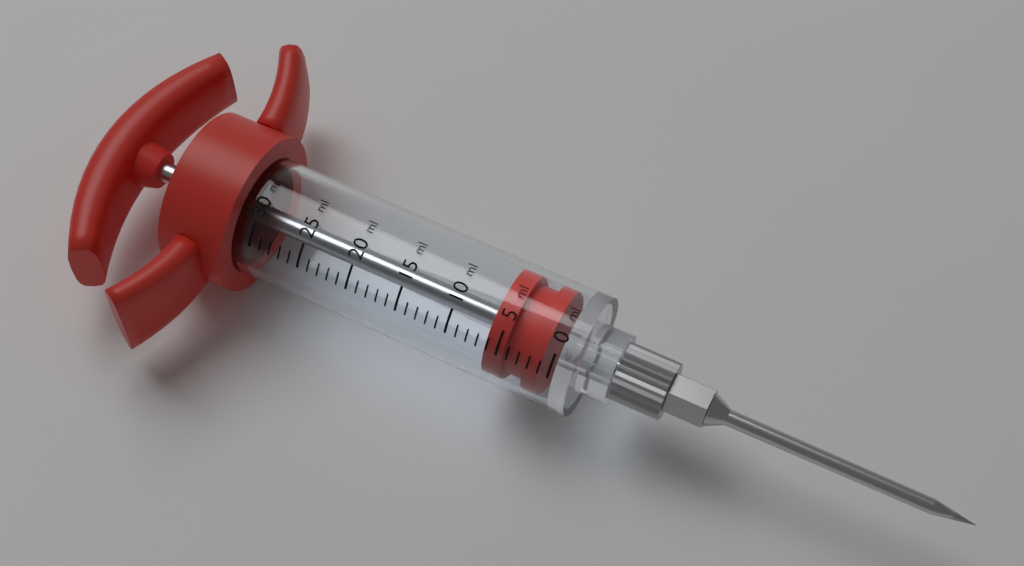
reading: 1 ml
